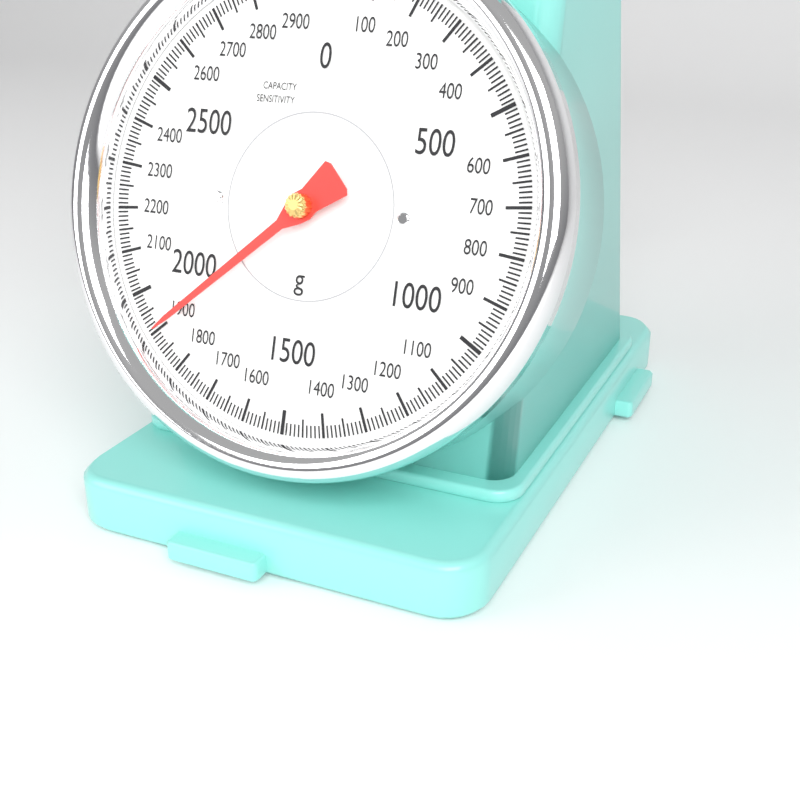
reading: 1900 g
